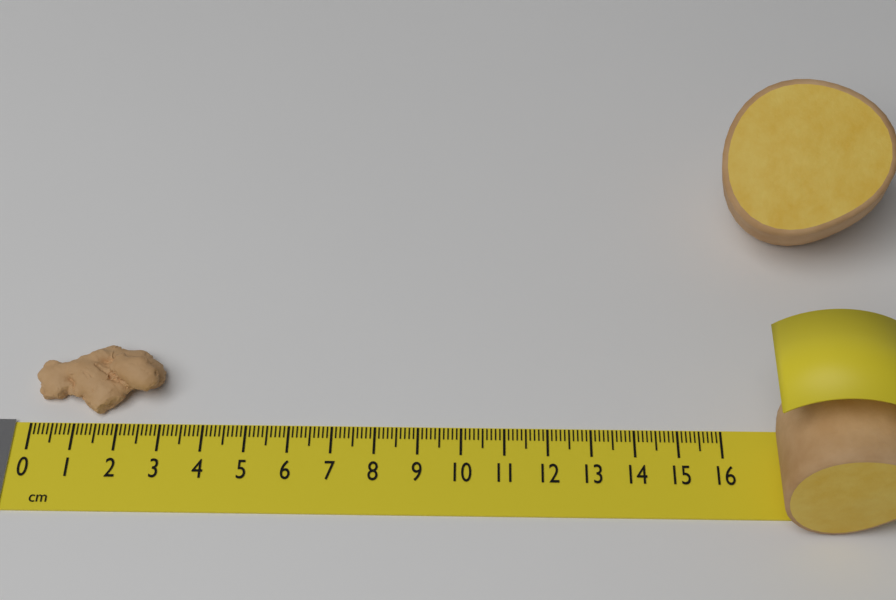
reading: 3.0 cm
